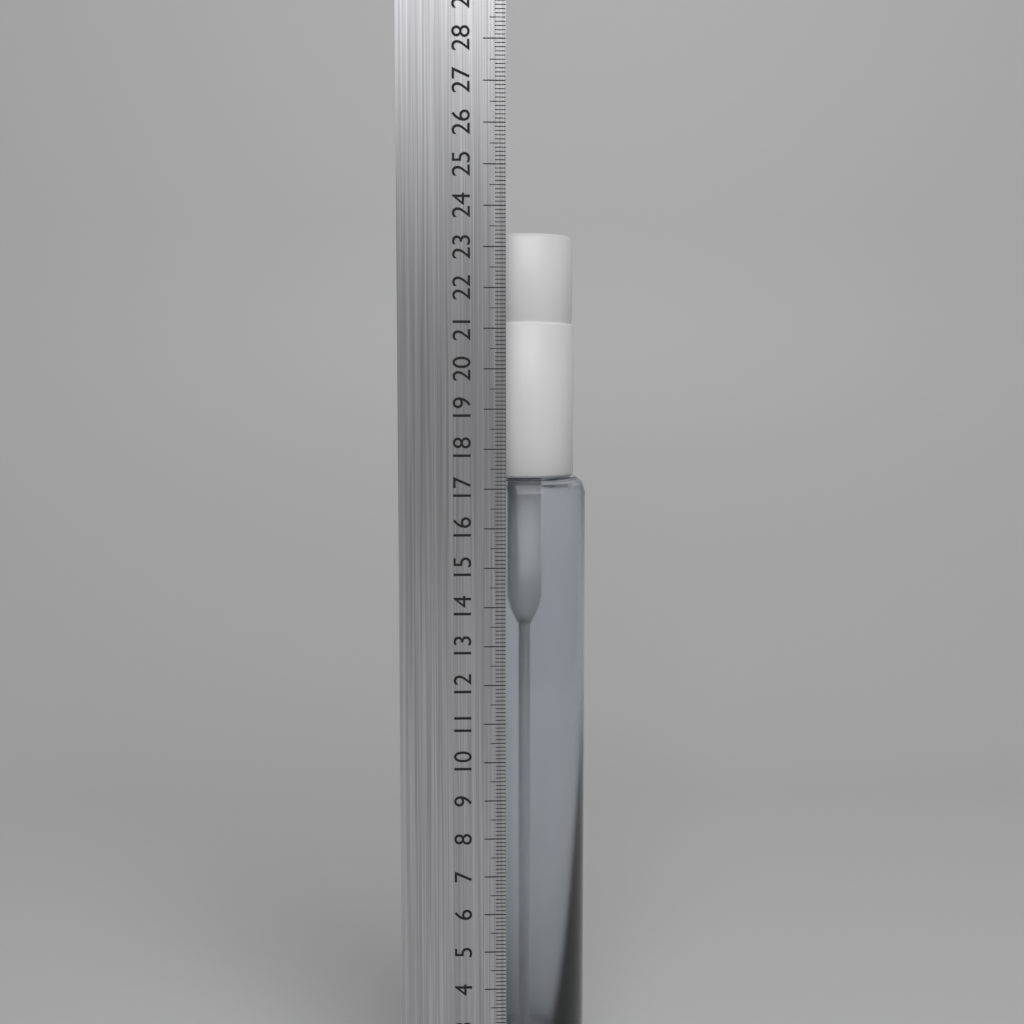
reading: 23.4 cm
